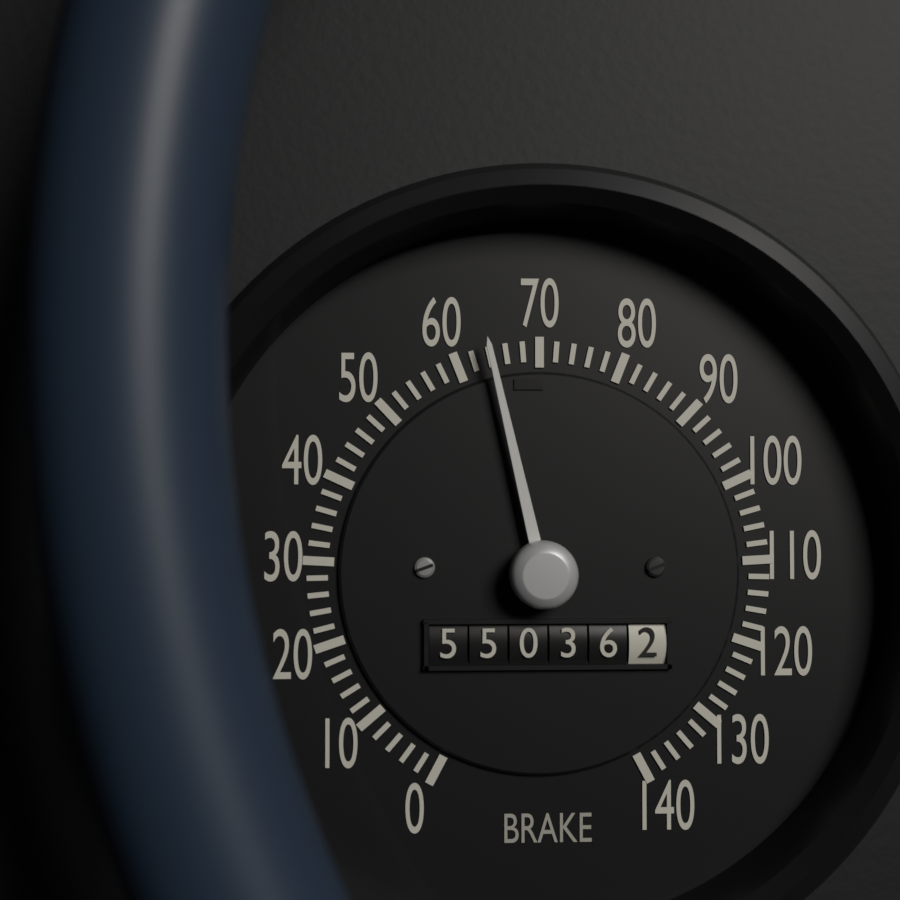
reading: 64 (no unit)
